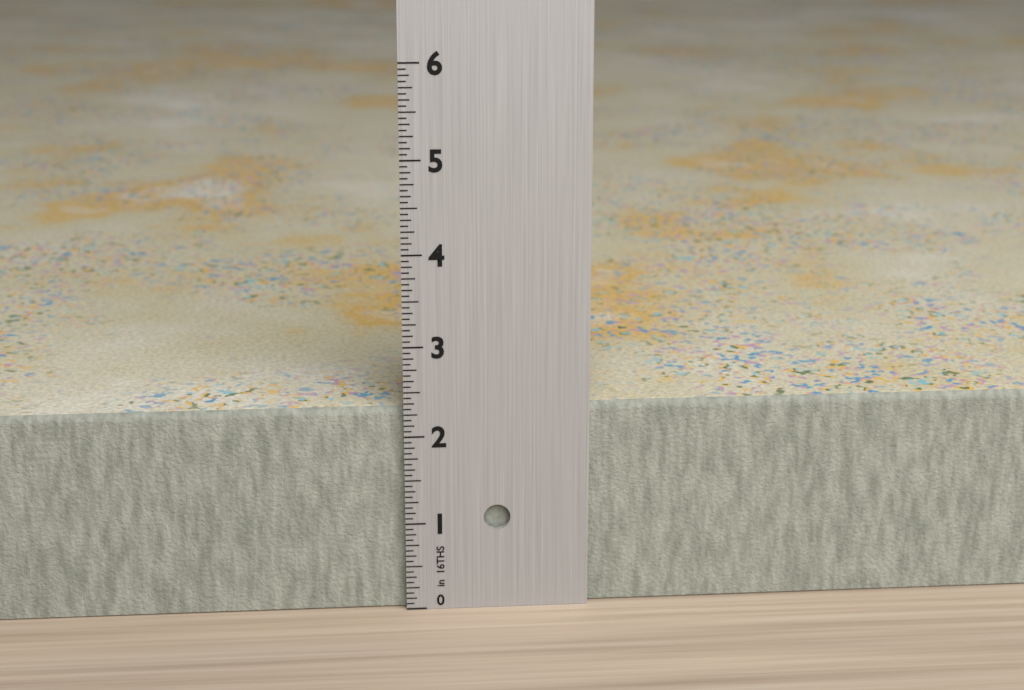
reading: 2.3125 in
